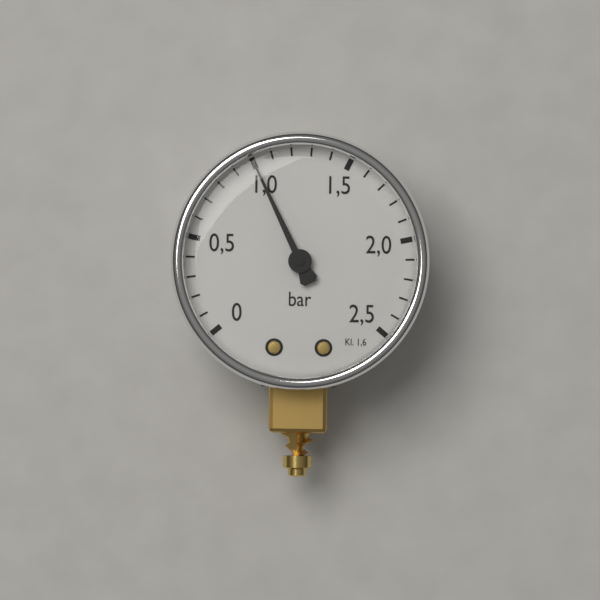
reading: 1.0 bar
